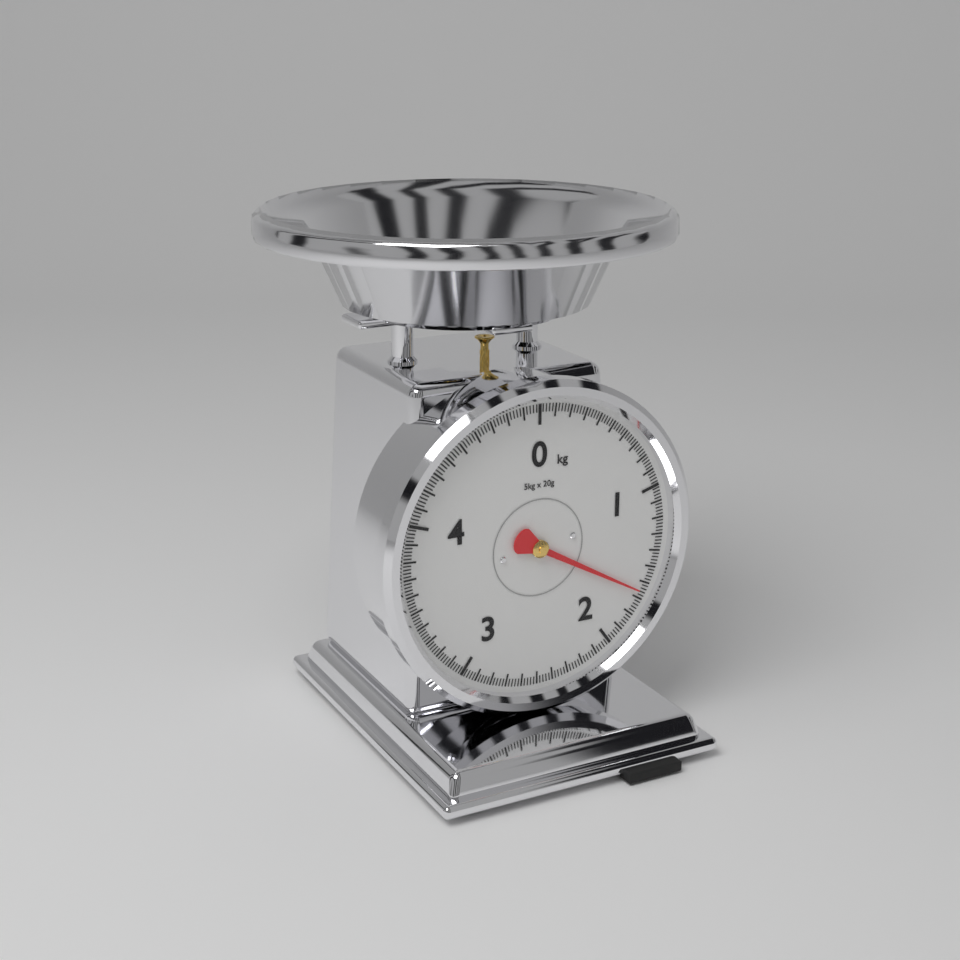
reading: 1.66 kg
